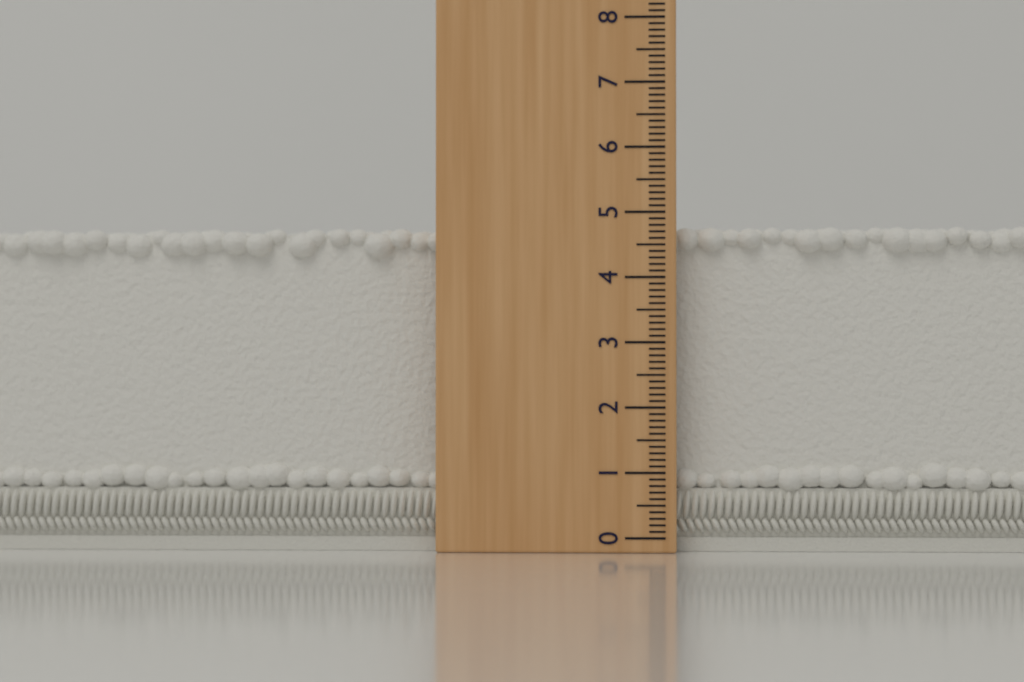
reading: 4.8 (no unit)
